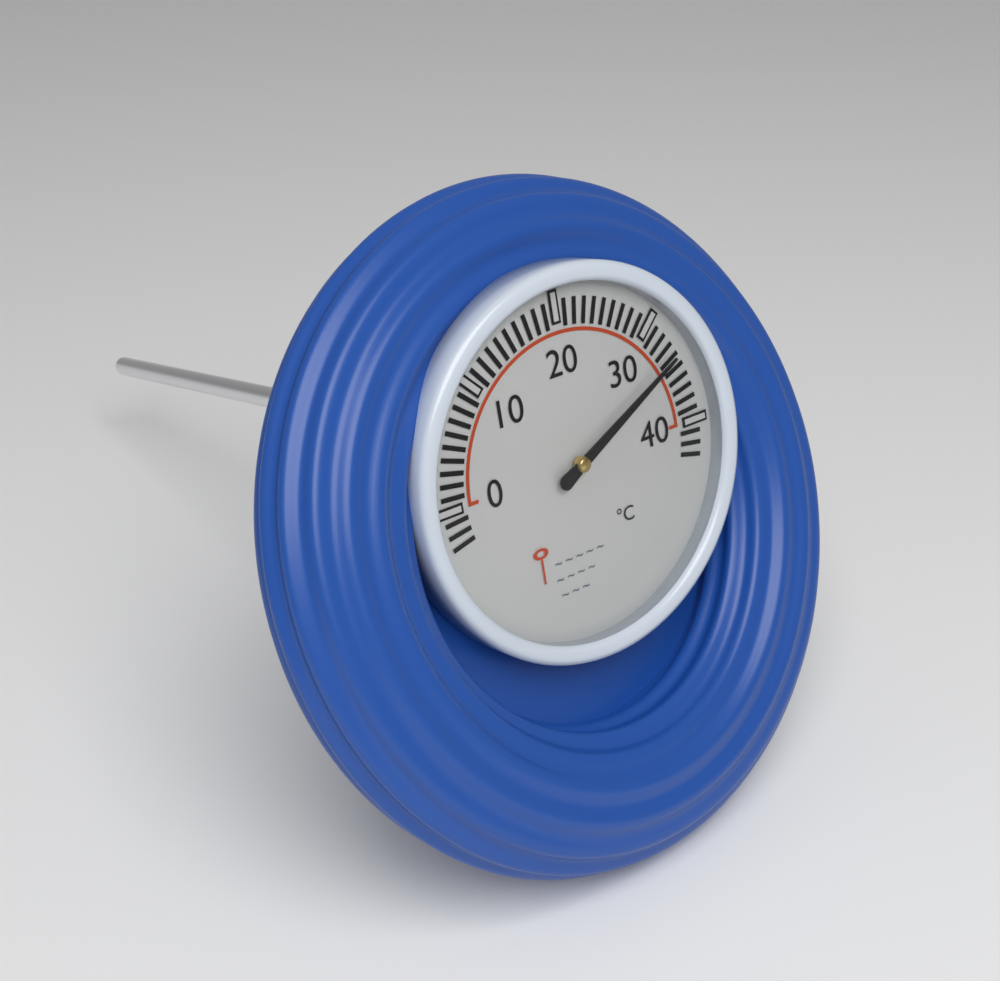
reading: 34 °C
